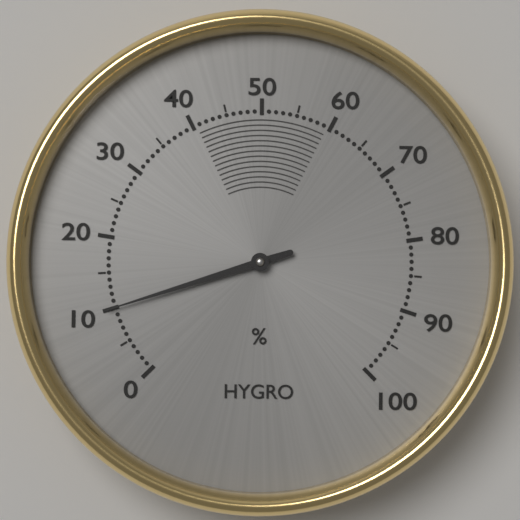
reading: 10 %
